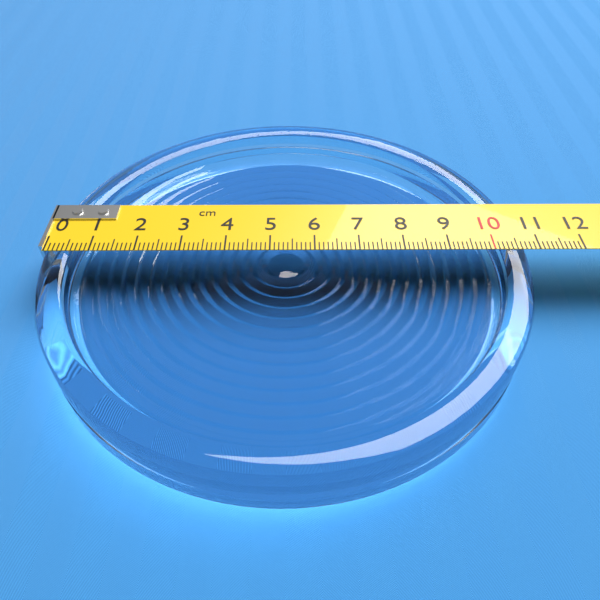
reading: 10.7 cm
